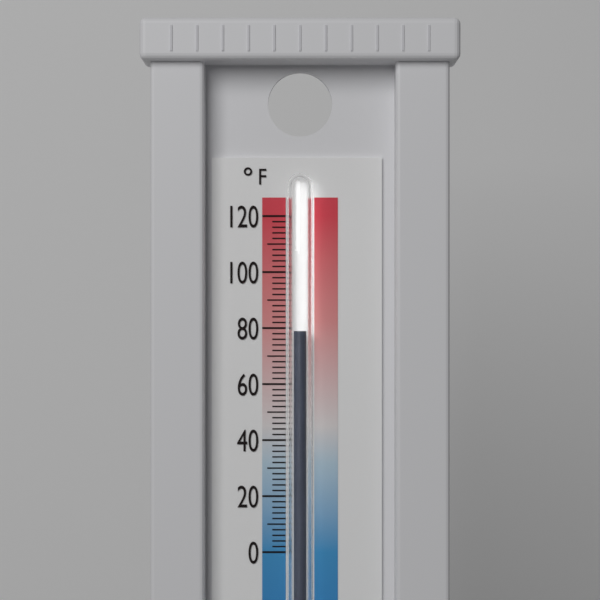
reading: 79 °F
